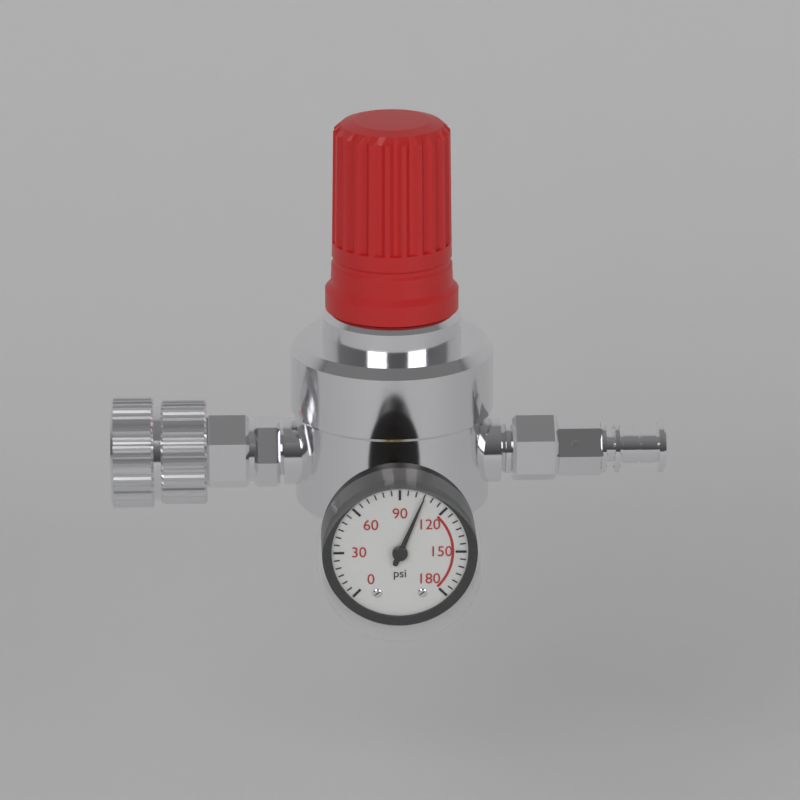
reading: 105 psi
